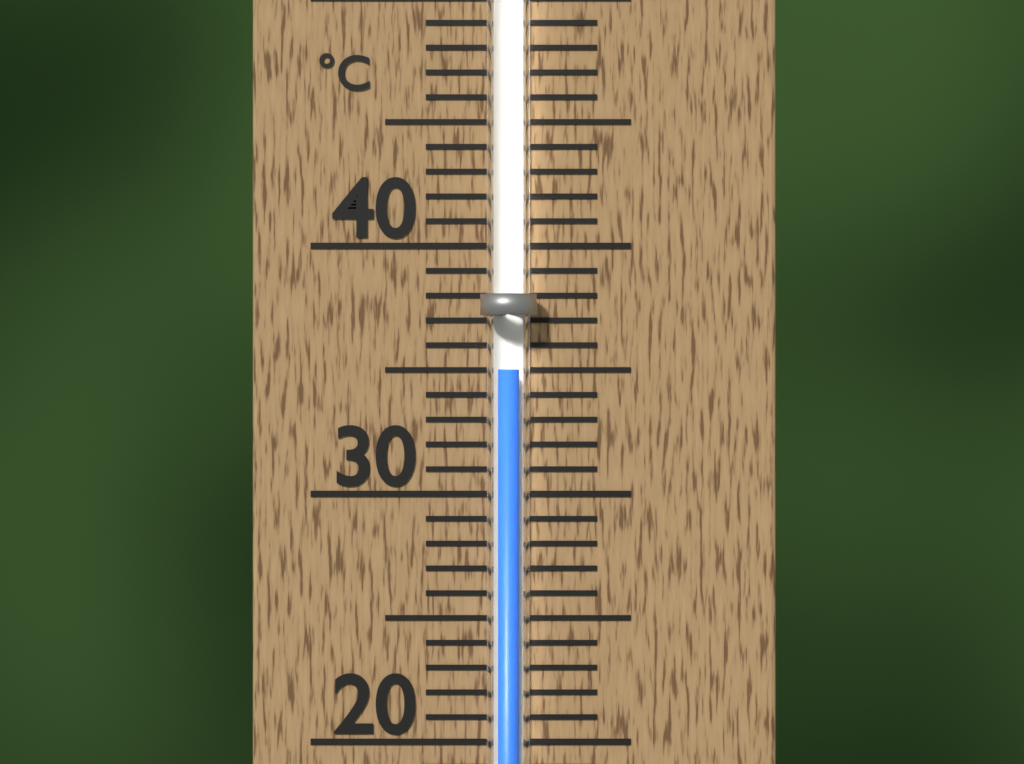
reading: 35 °C
